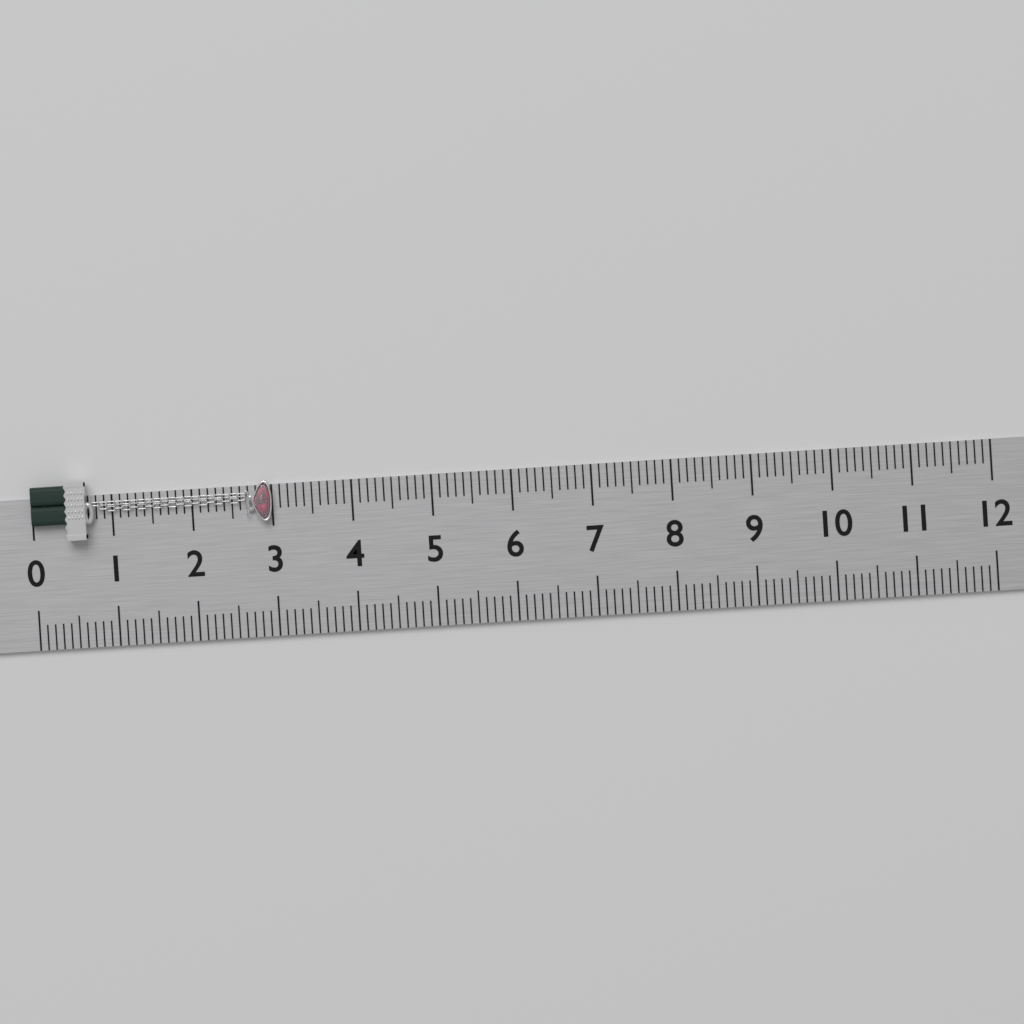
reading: 3.0 (no unit)
